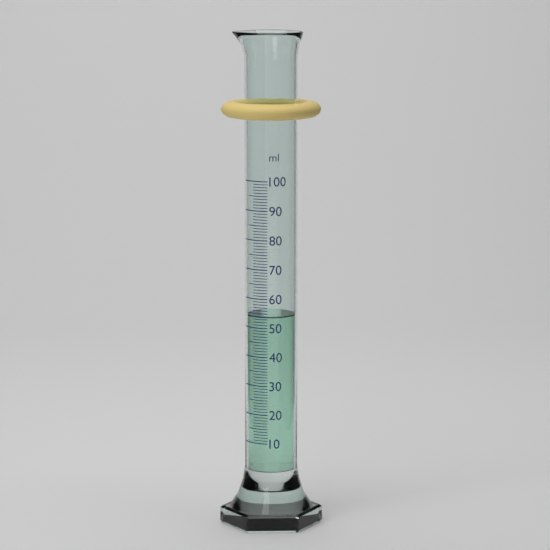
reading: 54 ml
